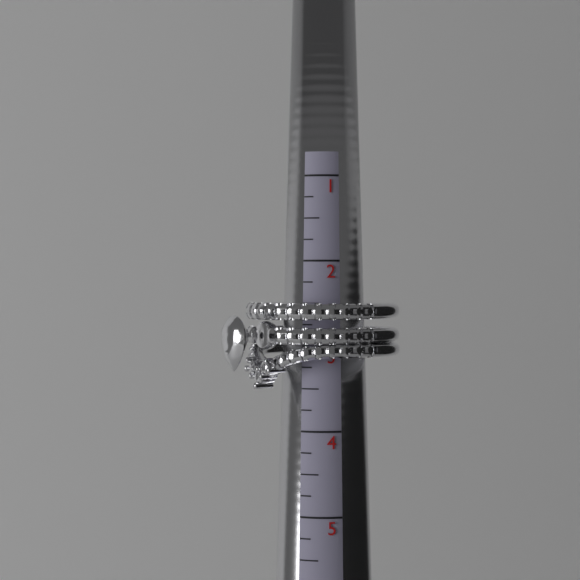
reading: 3.50 (no unit)
